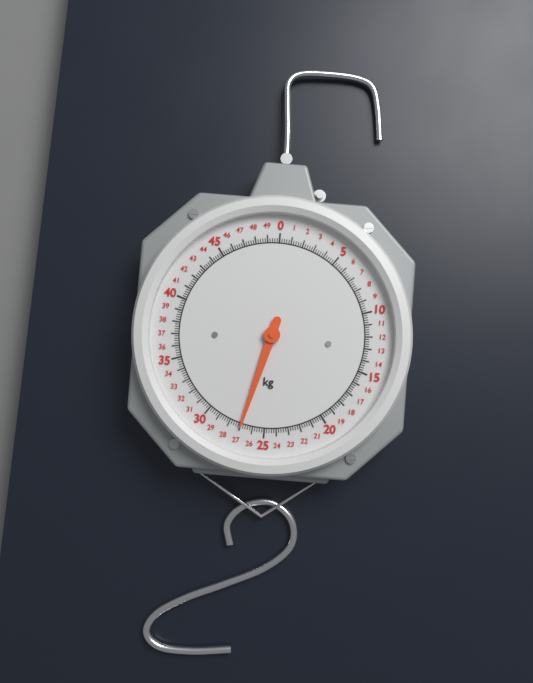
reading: 27.0 kg
